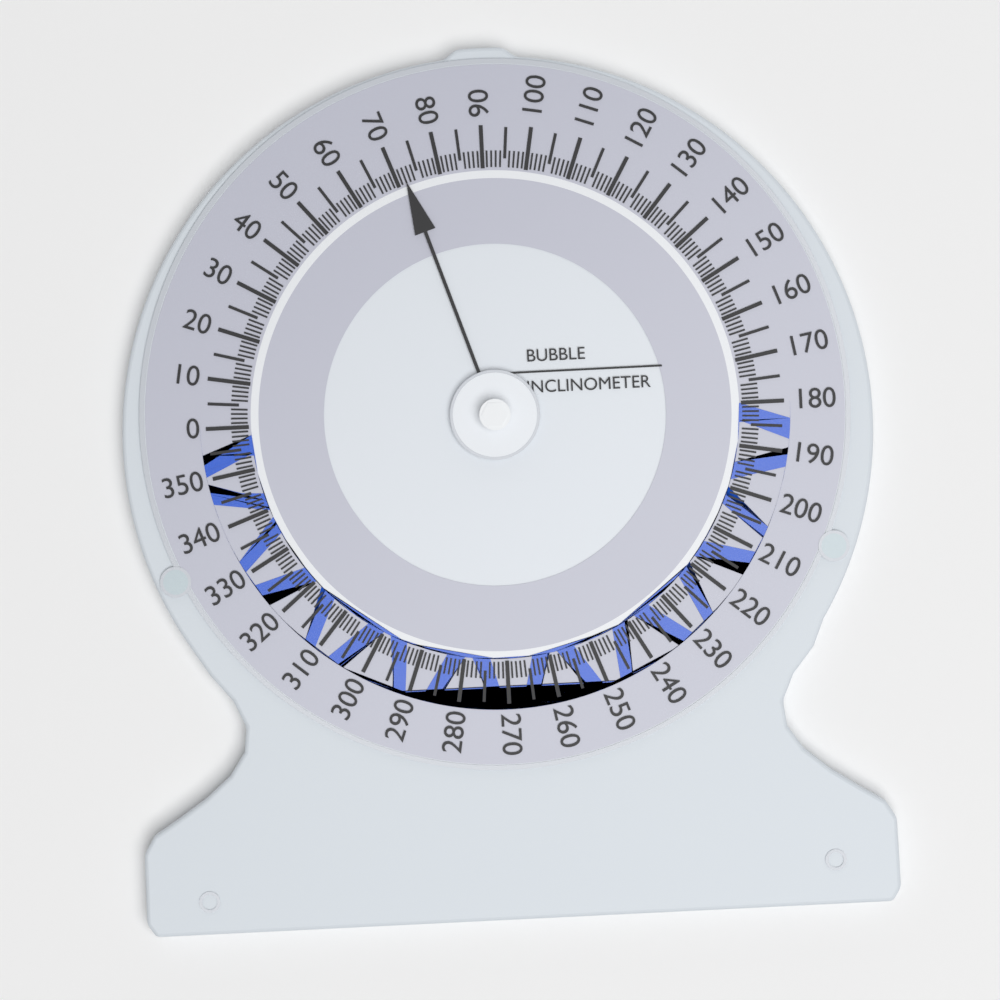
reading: 72 (no unit)
